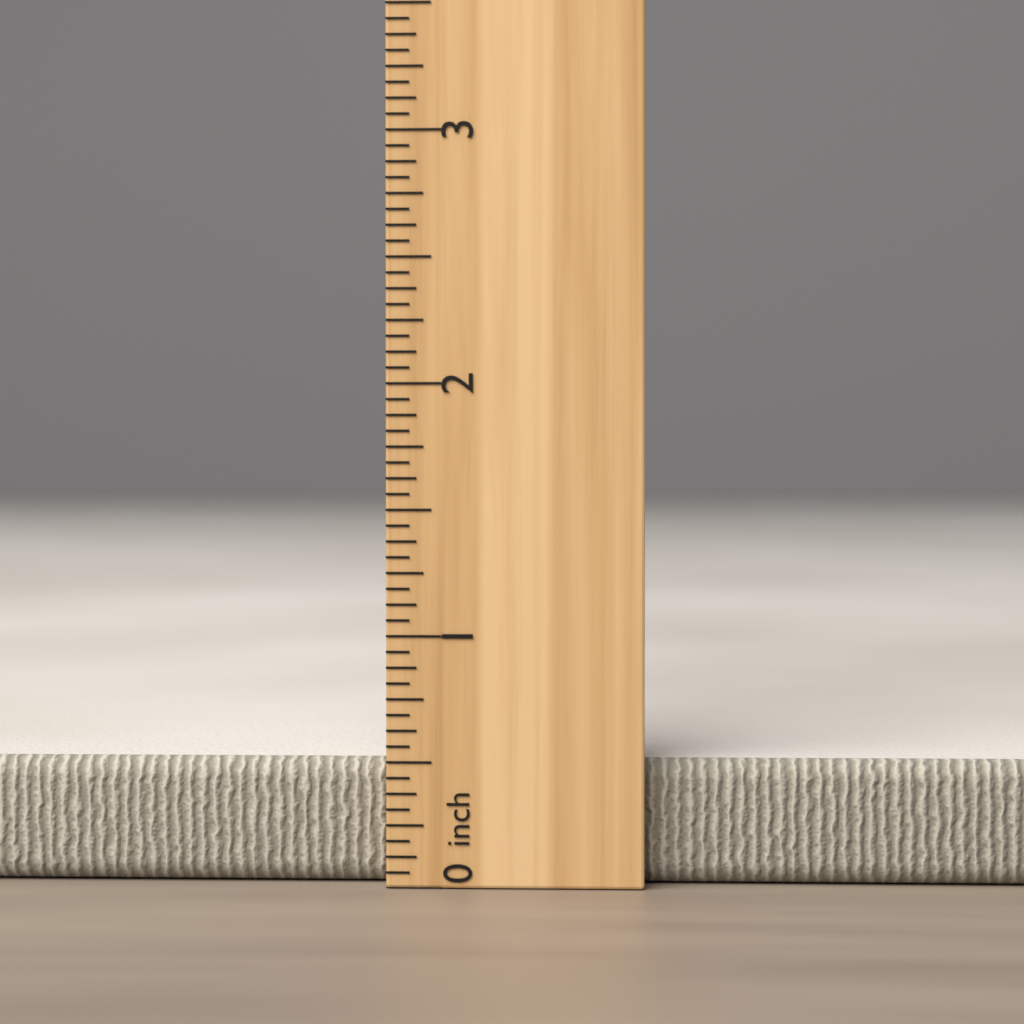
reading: 0.5000 inch
